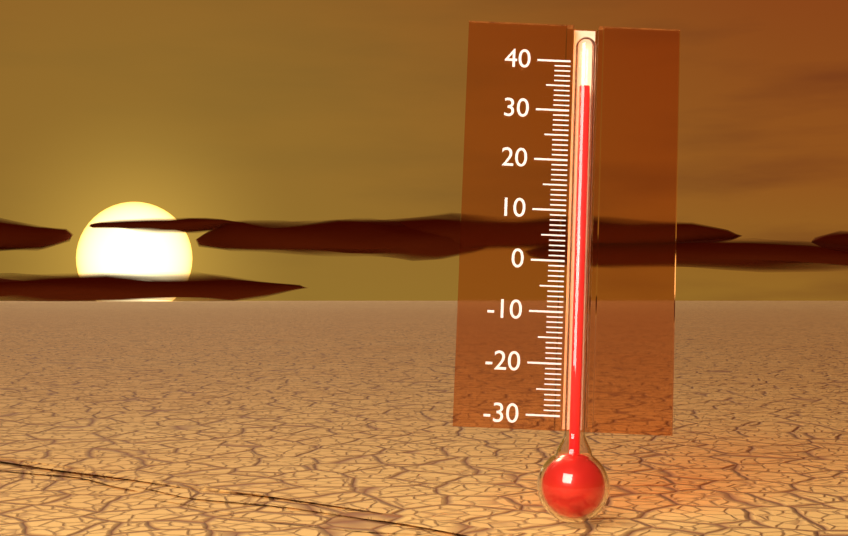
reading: 35 (no unit)
